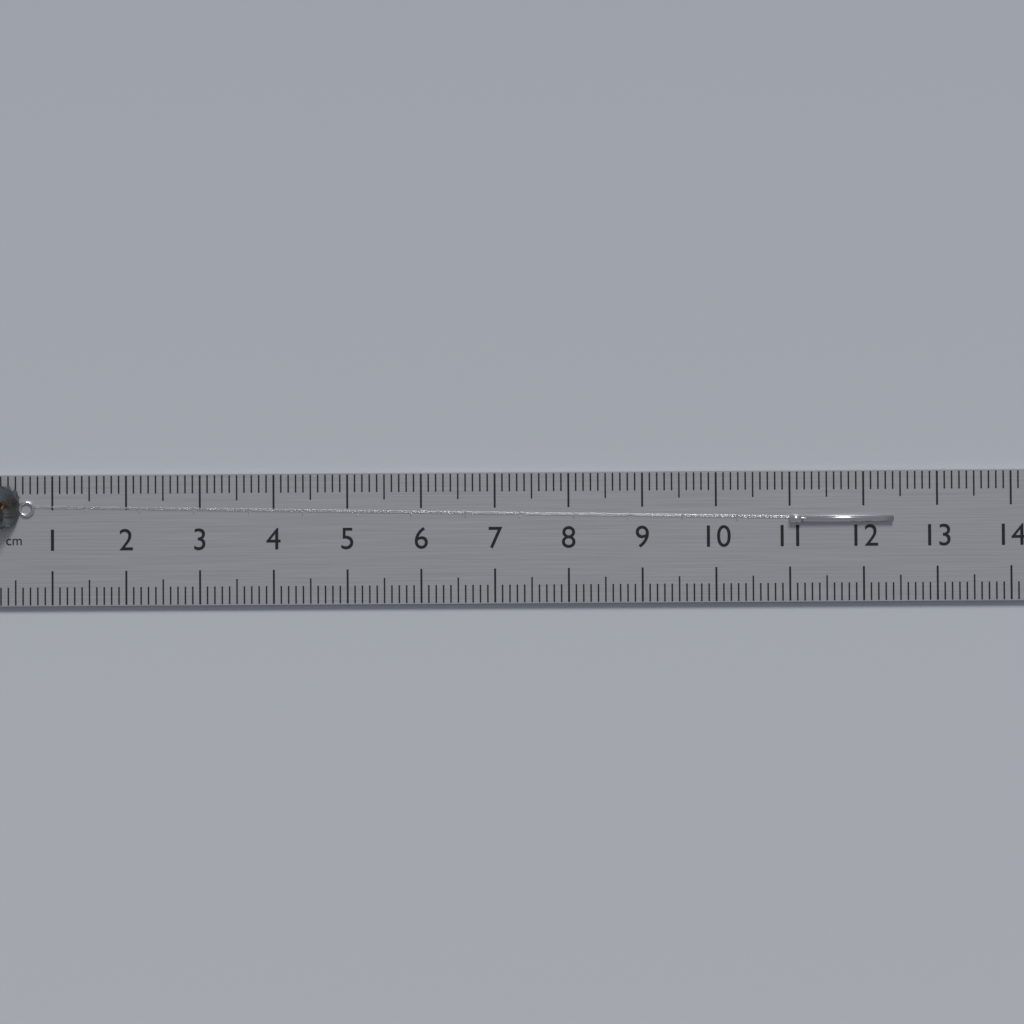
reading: 12.4 cm
